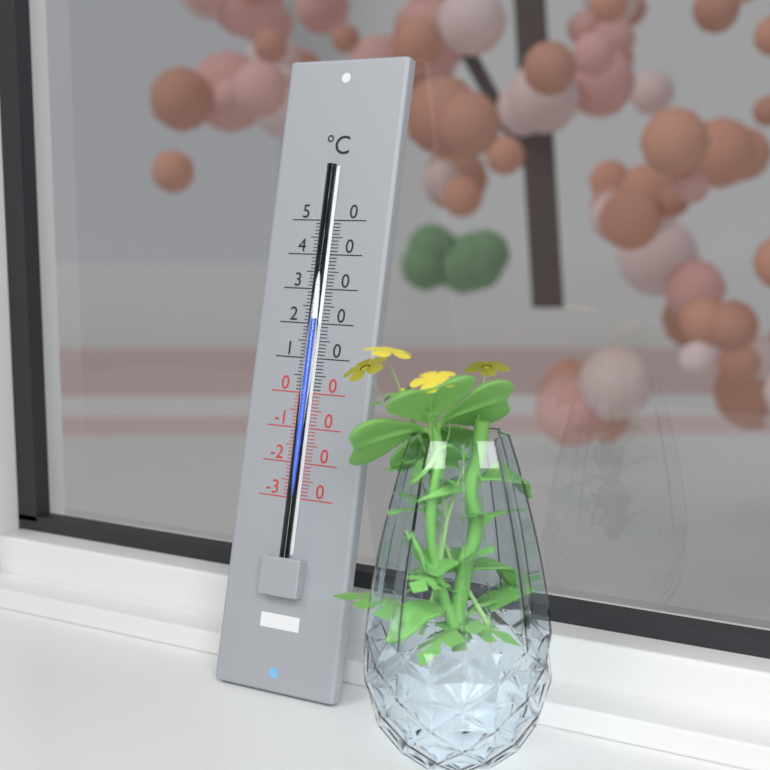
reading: 21 °C
